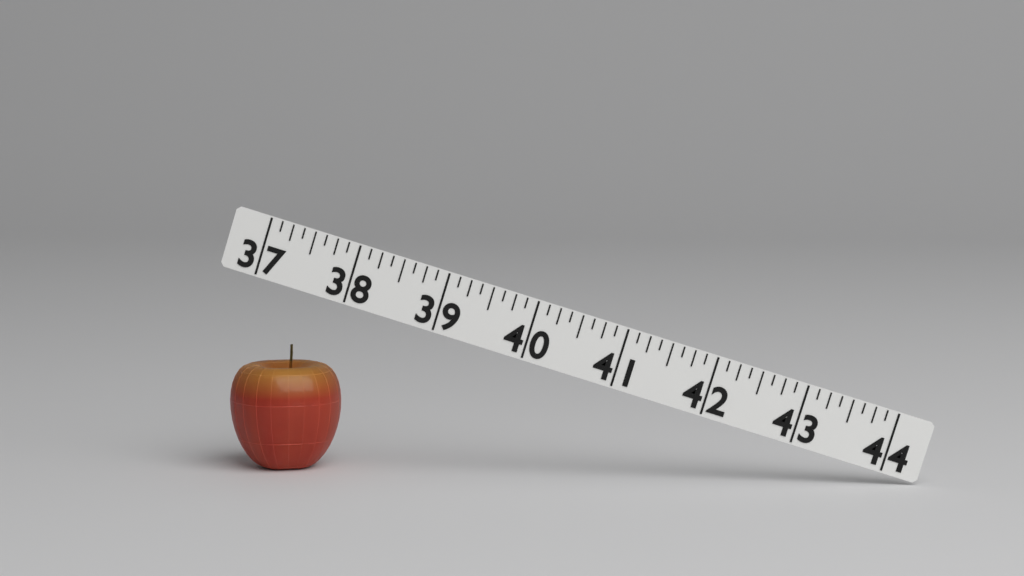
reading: 38.250 (no unit)
